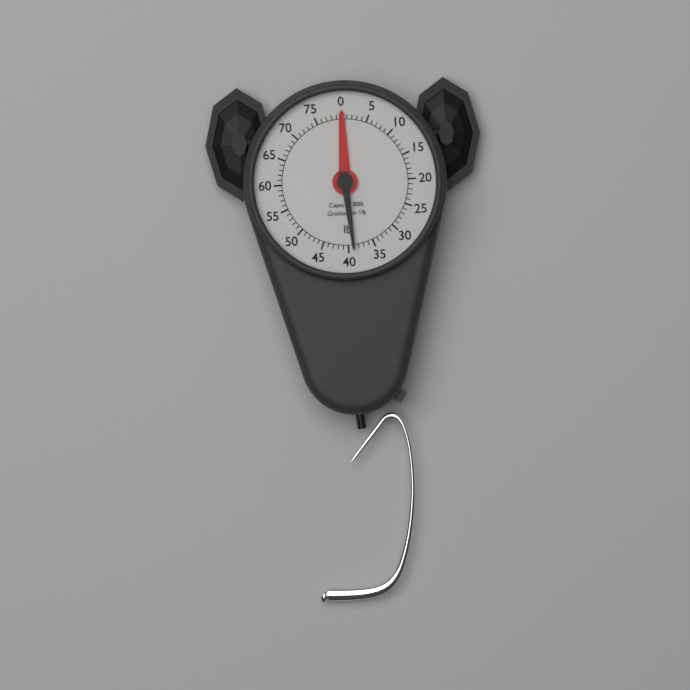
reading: 39 lb
